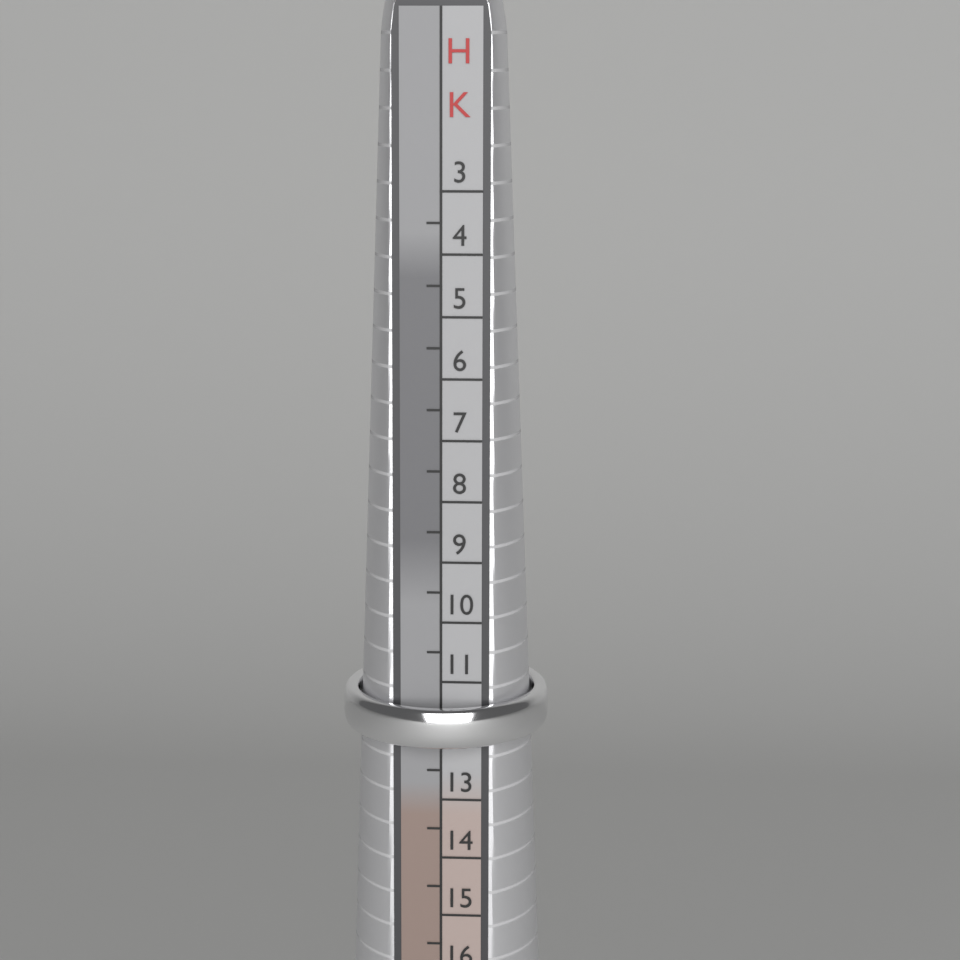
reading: 12.0 HK
